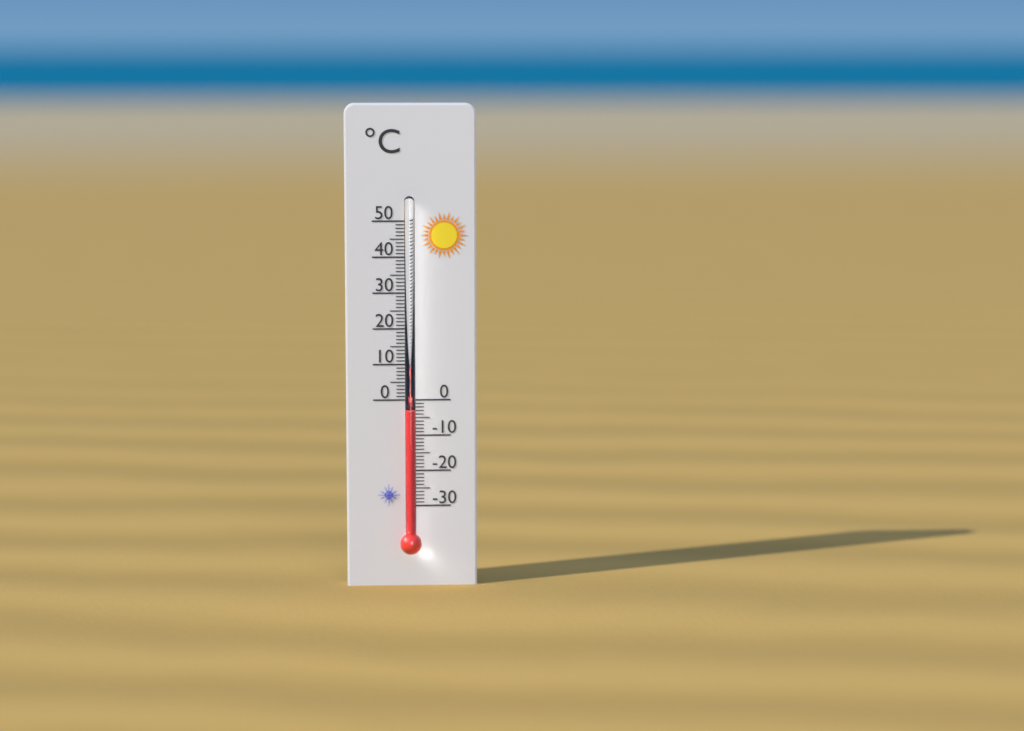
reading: -3 °C
